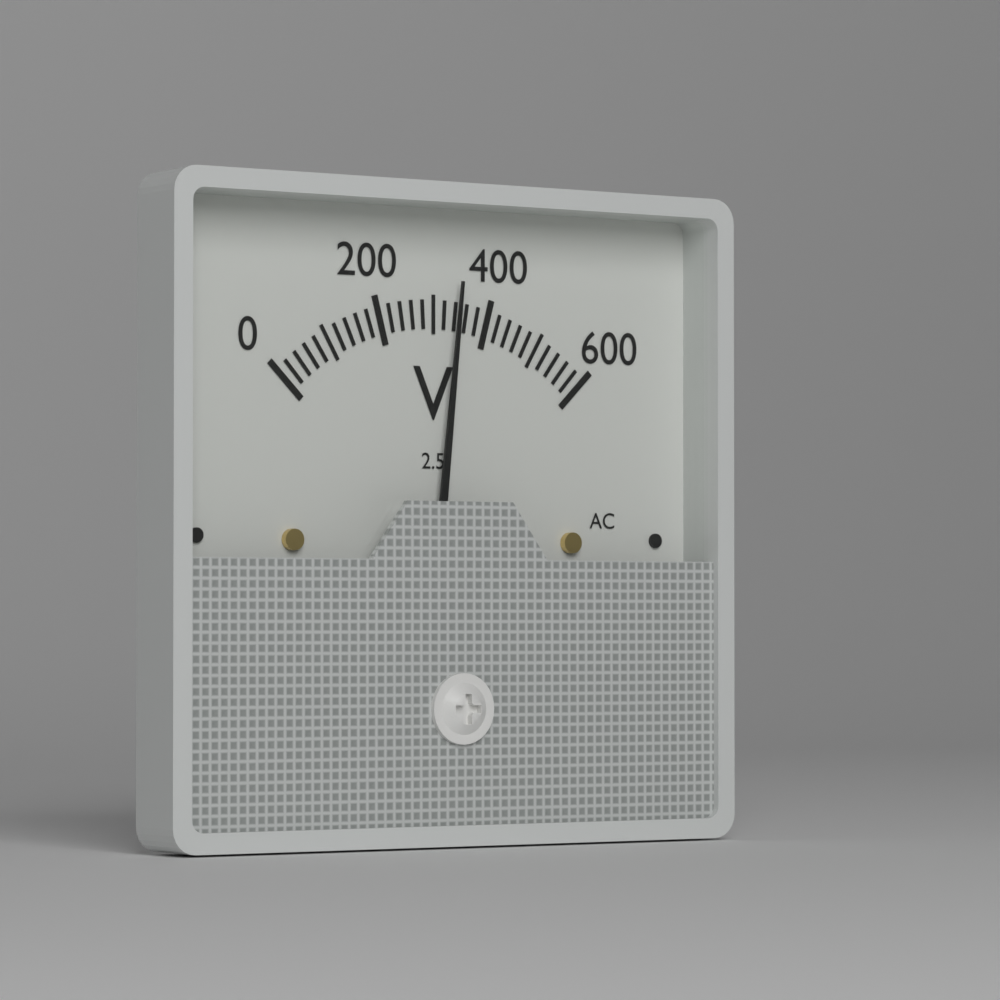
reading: 340 V
